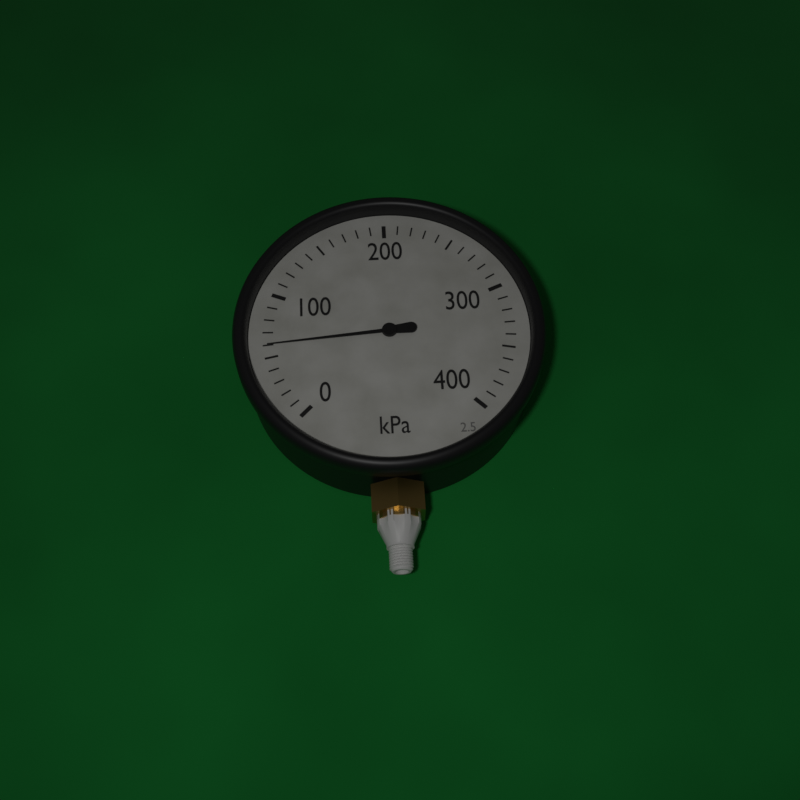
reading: 60 kPa
